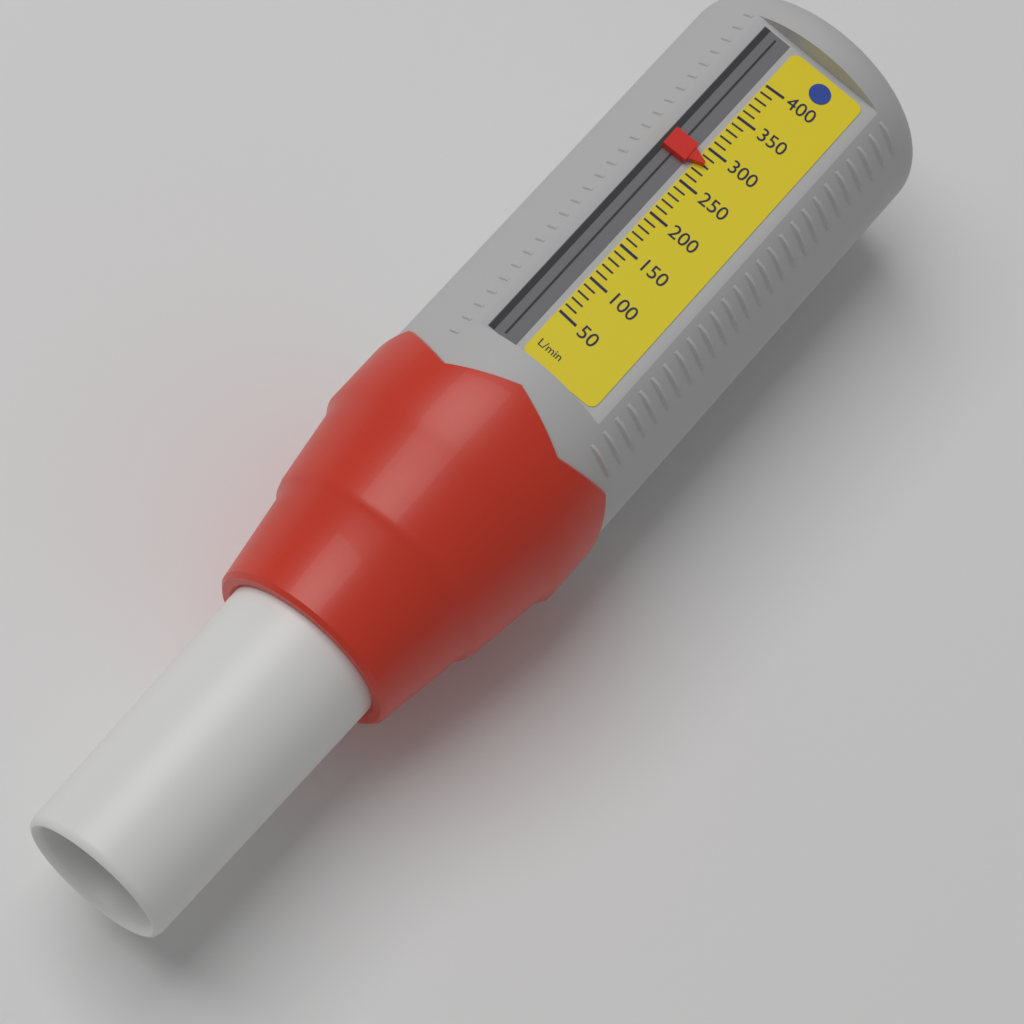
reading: 280 L/min
